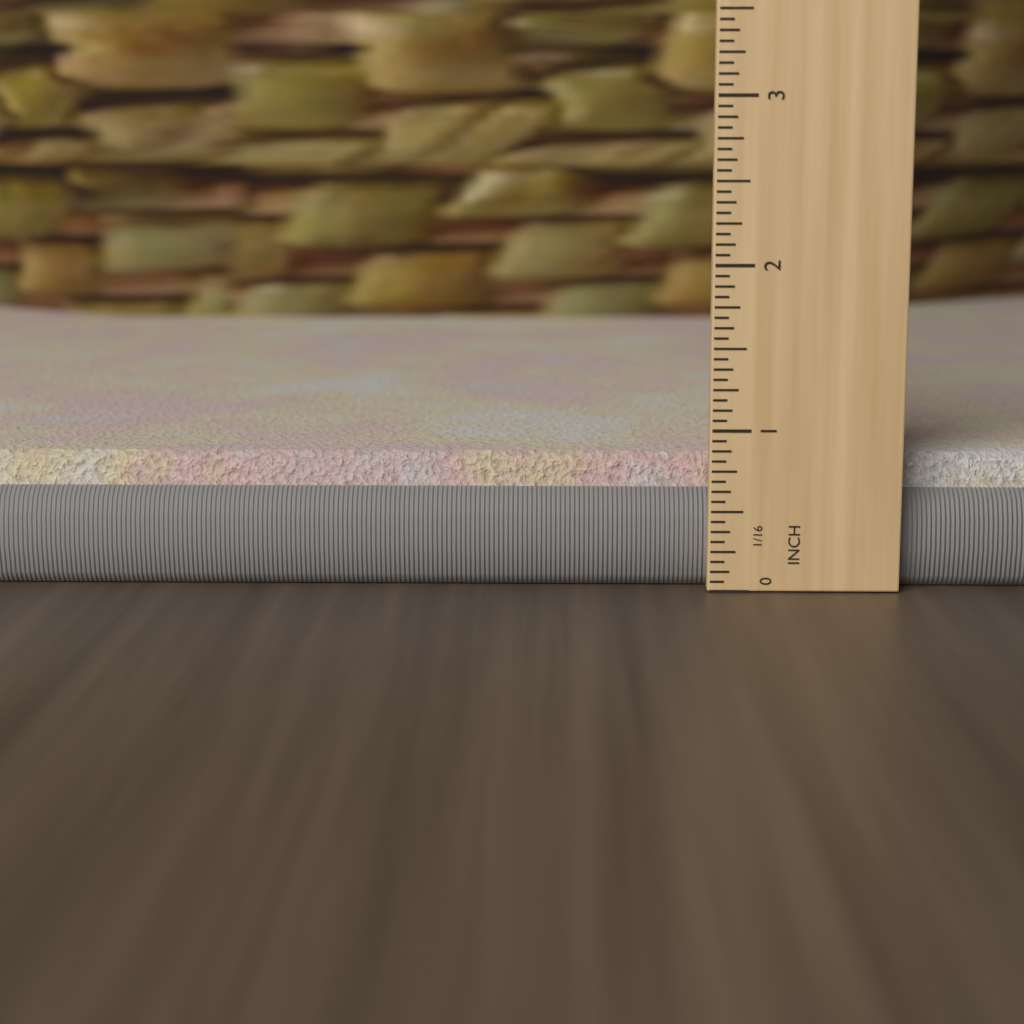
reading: 0.8125 in
